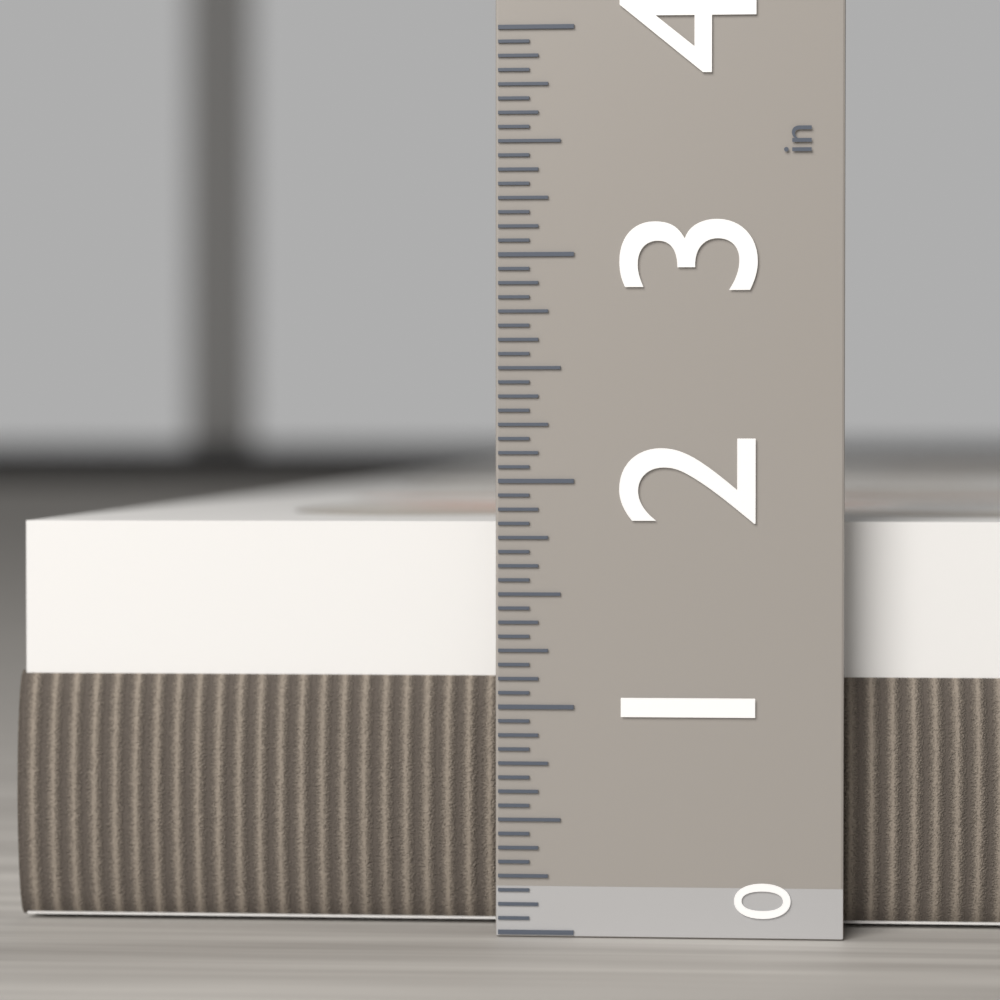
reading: 1.8125 in
